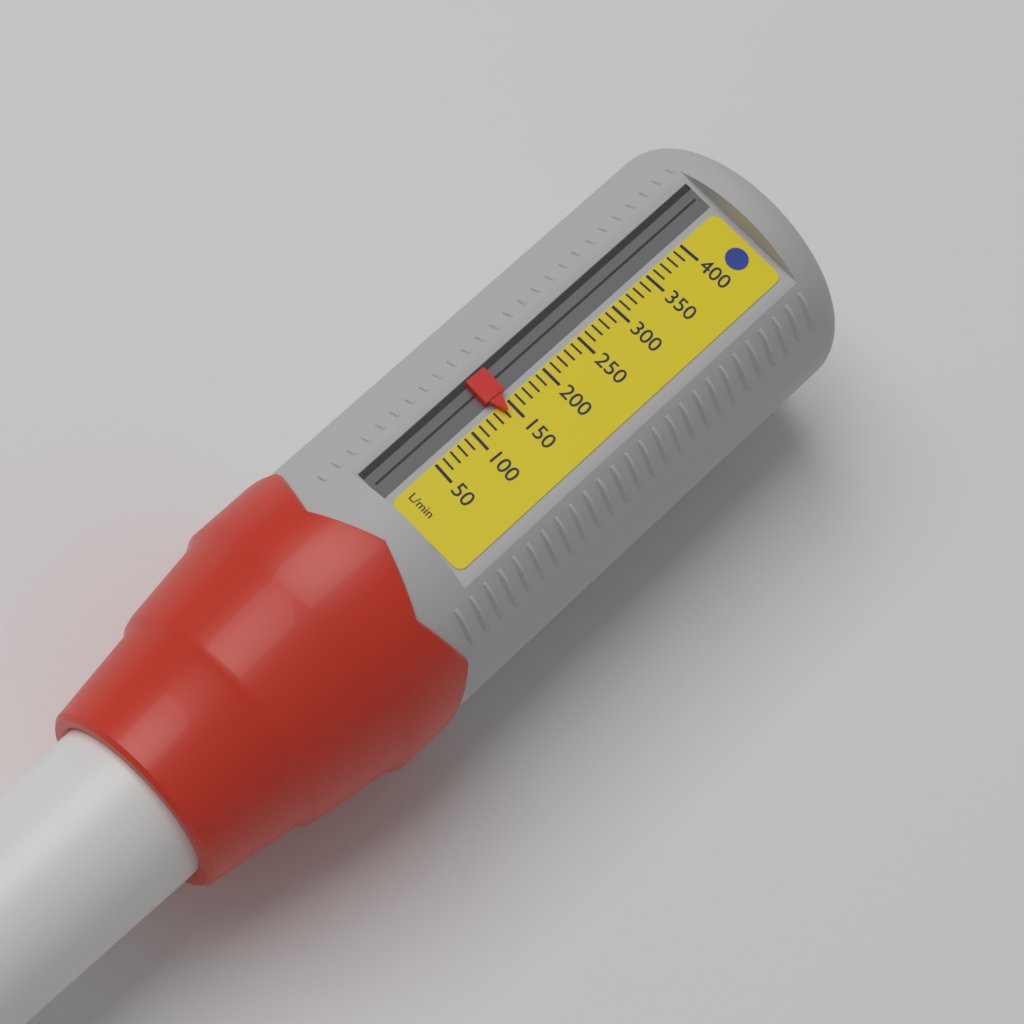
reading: 140 L/min
